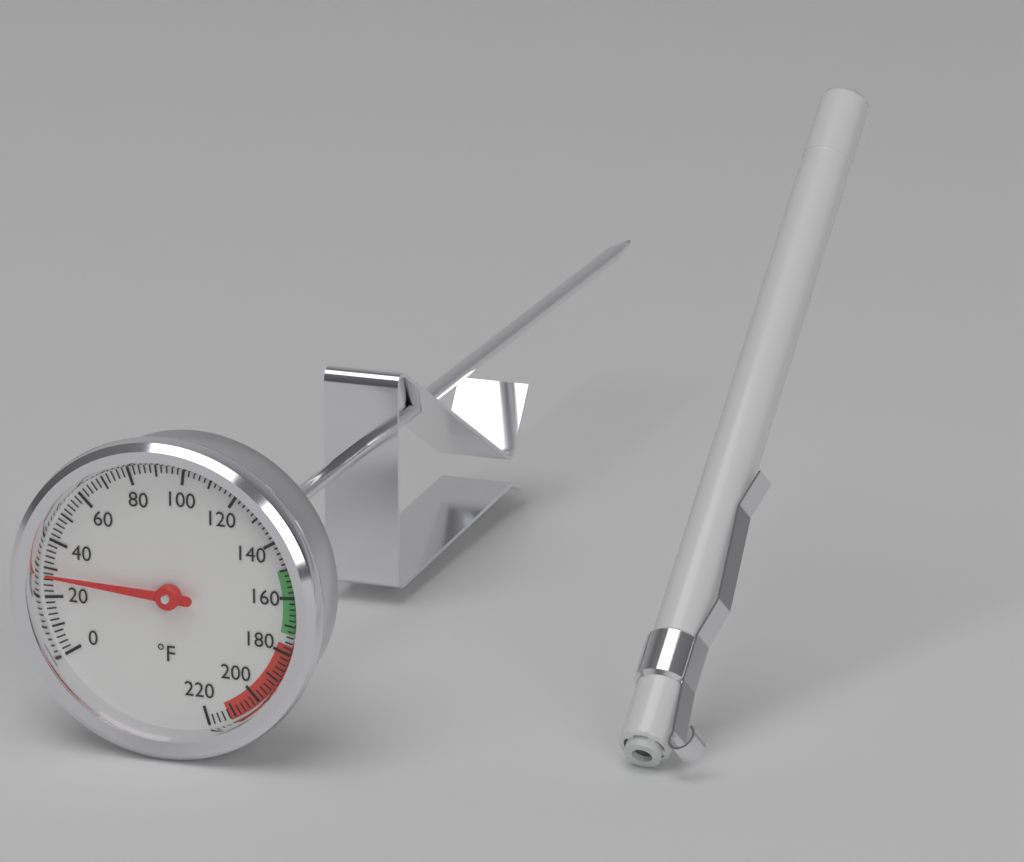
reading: 28 °F
